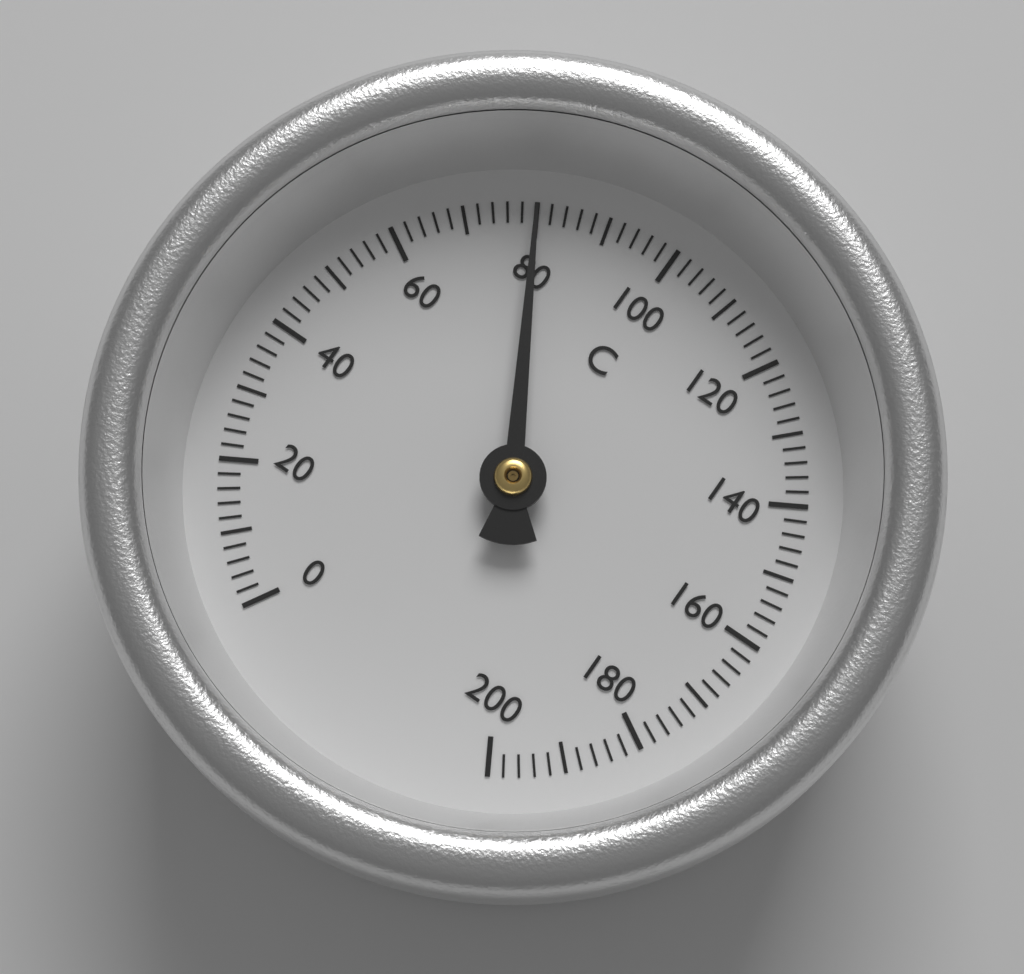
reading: 80 °C
